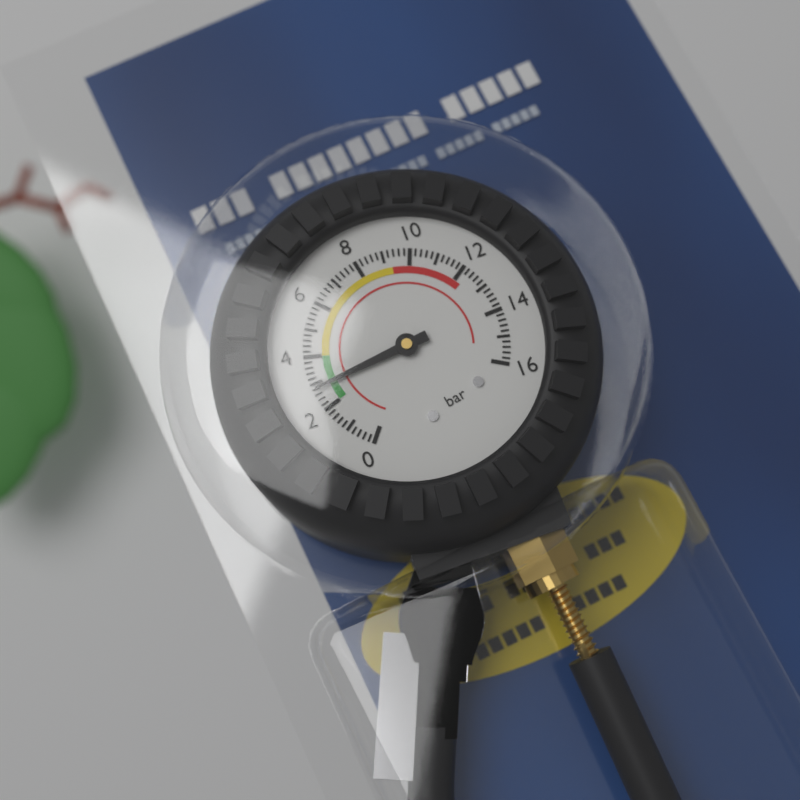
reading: 2.8 bar
